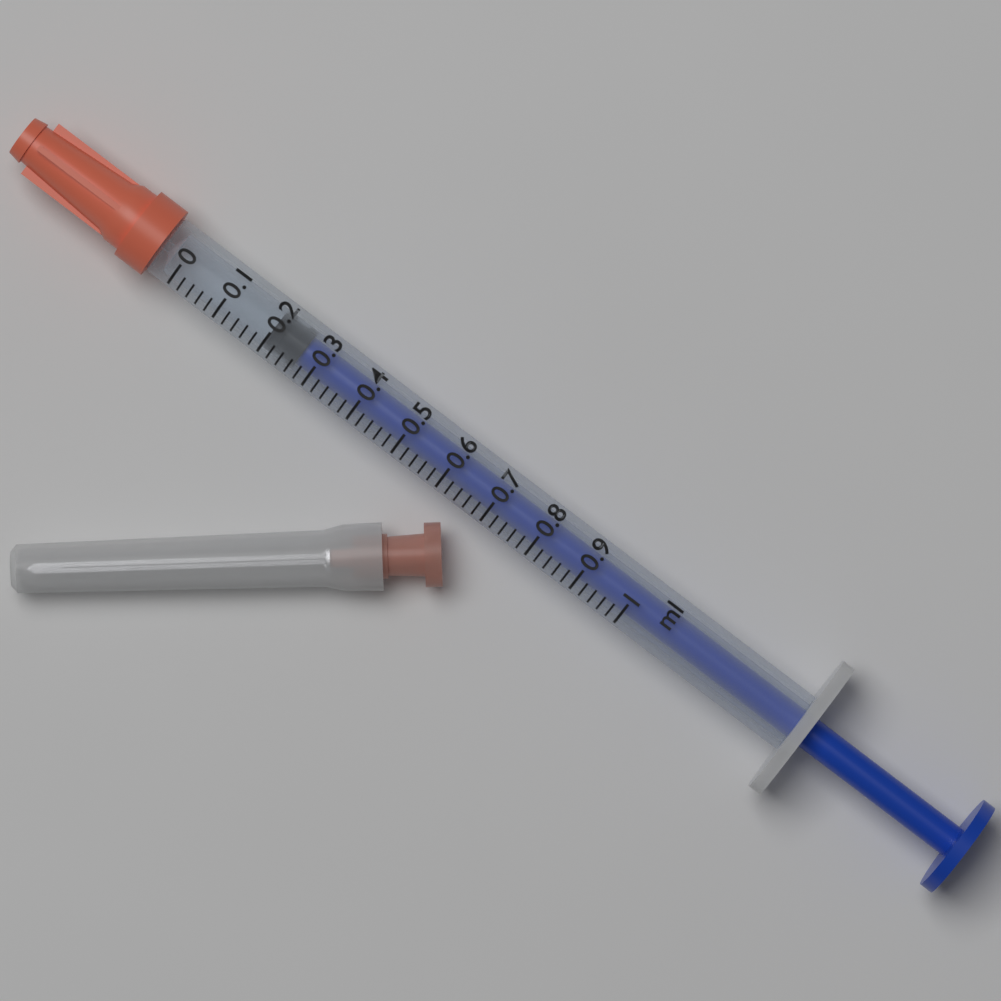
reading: 0.20 ml
